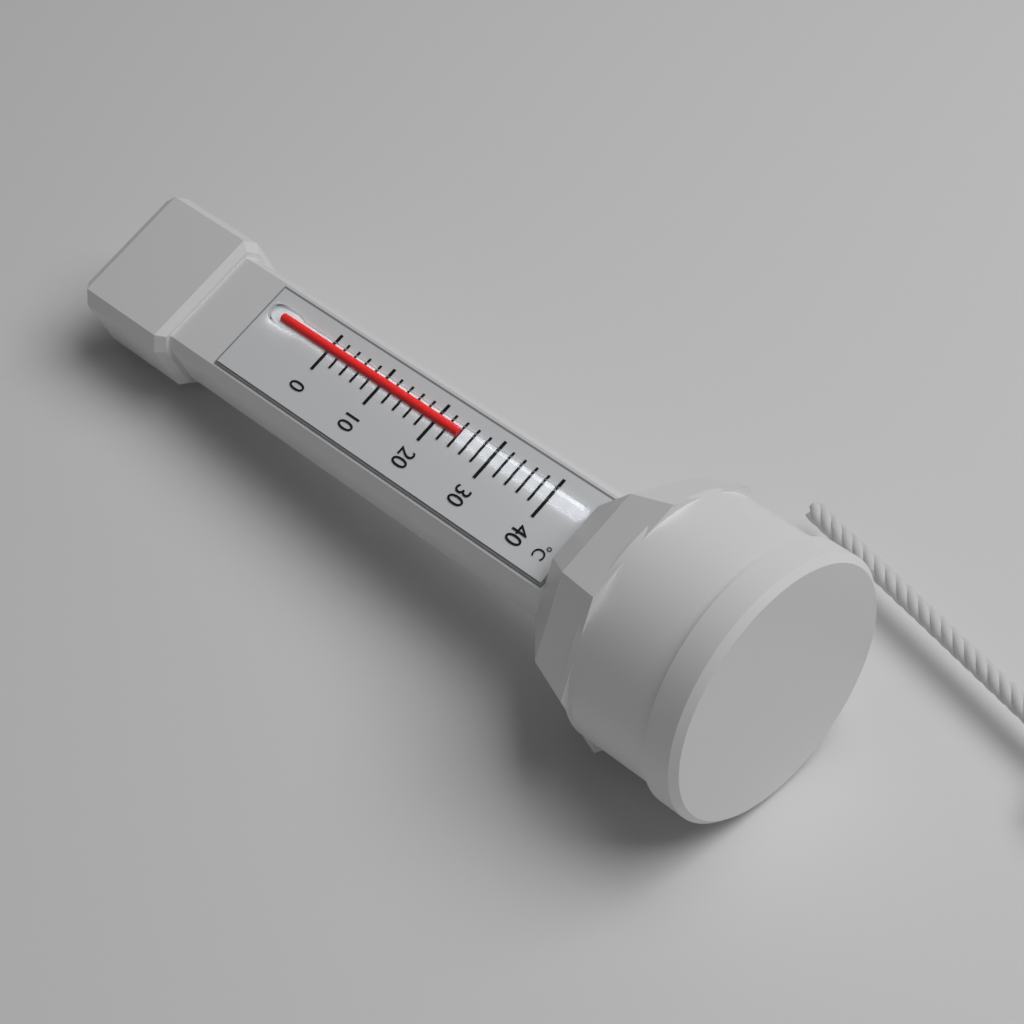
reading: 24 °C
